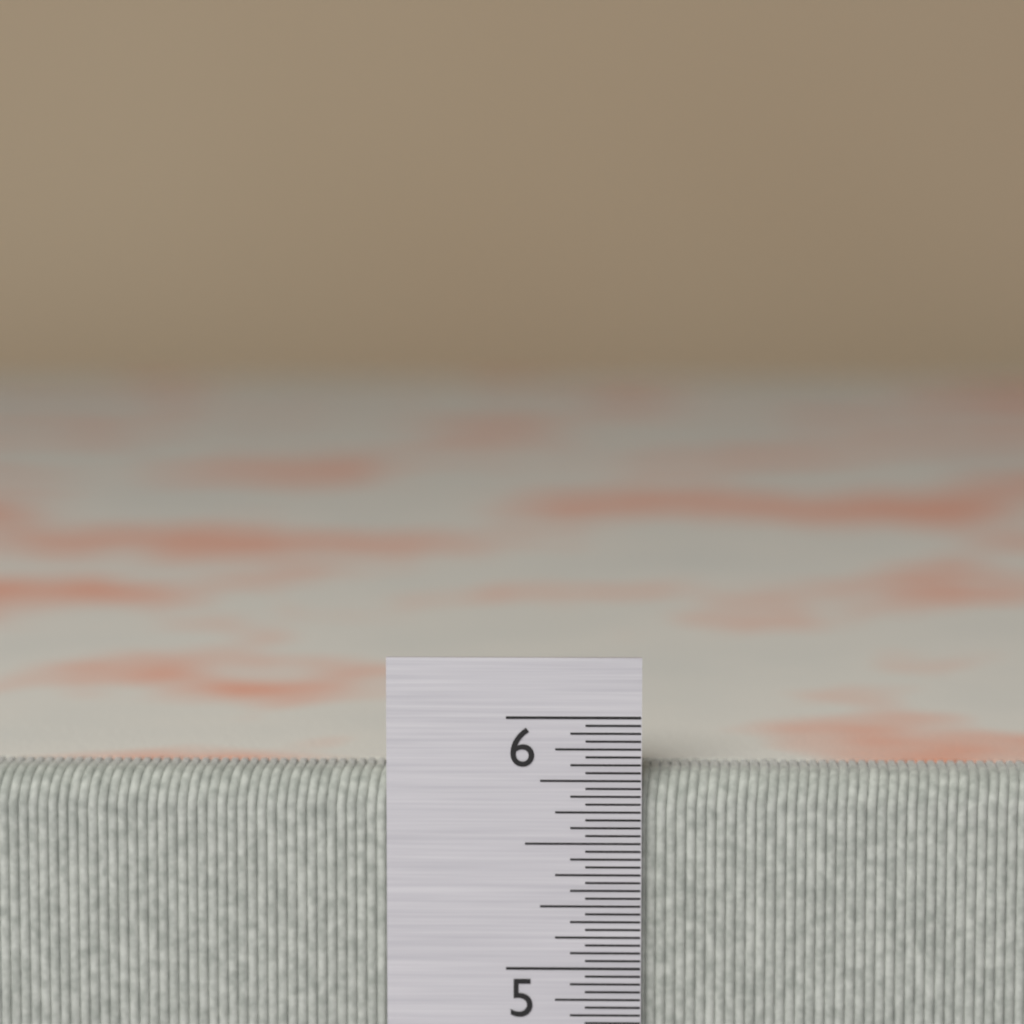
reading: 5.78125 in
